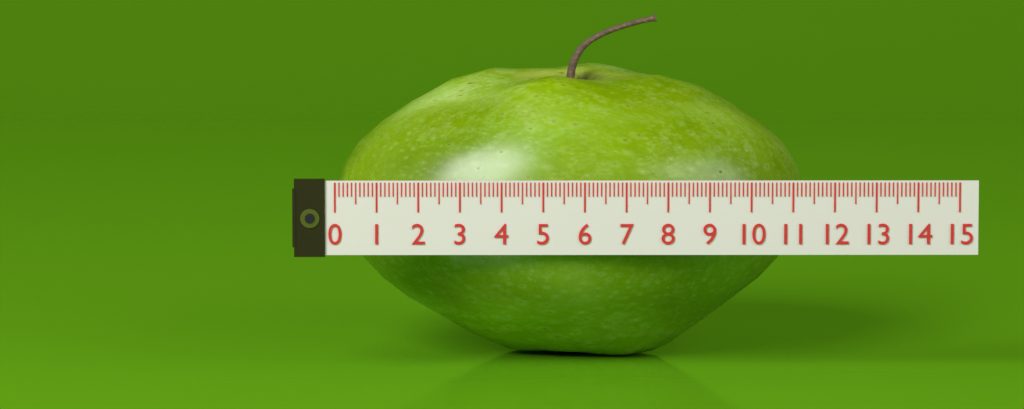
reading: 11.4 (no unit)
